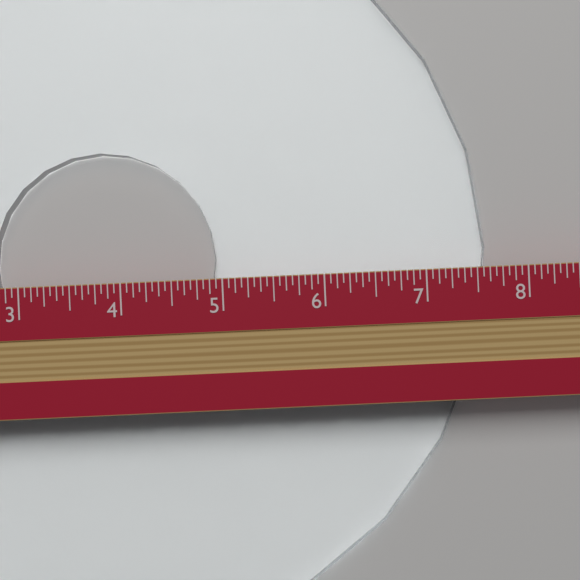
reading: 7.6250 in
